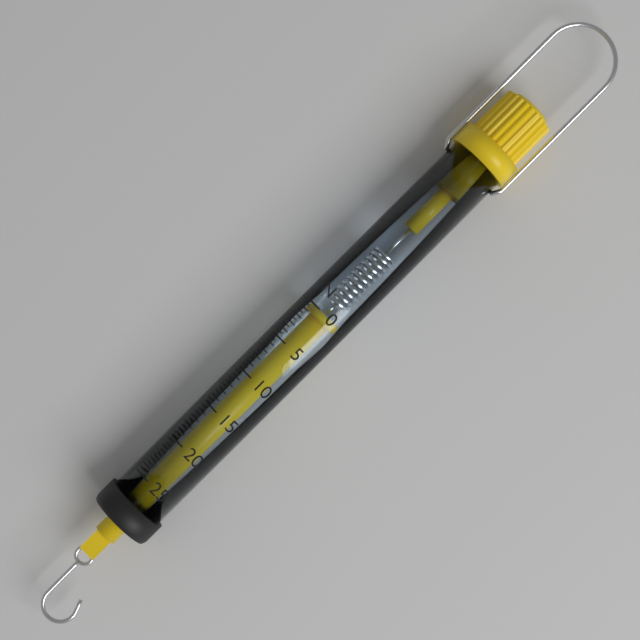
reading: 0.0 N
